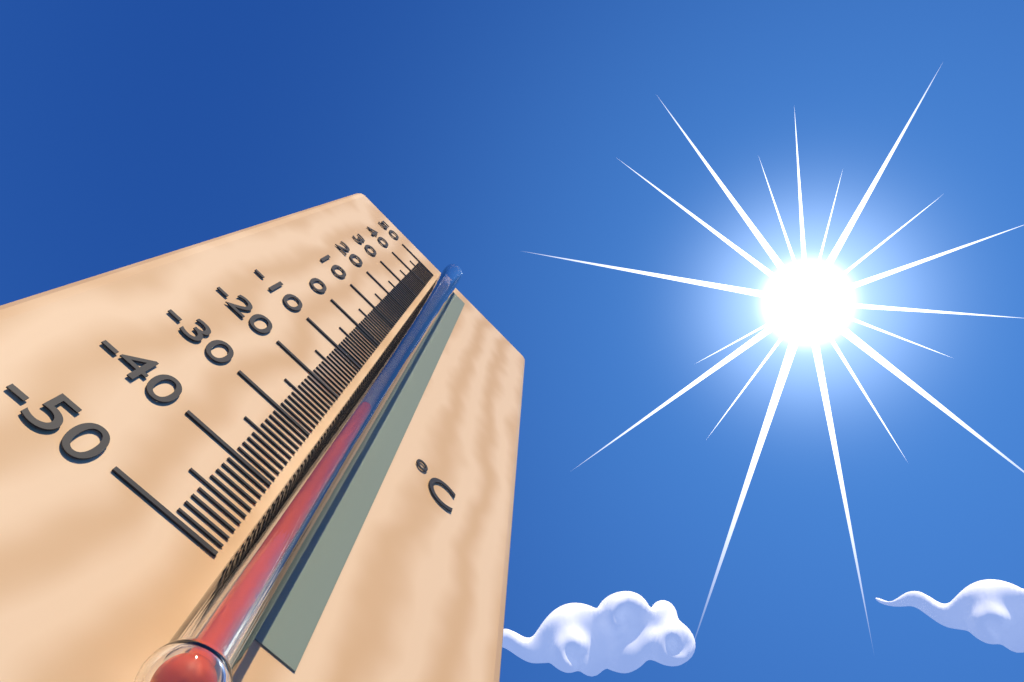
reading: -23 °C
